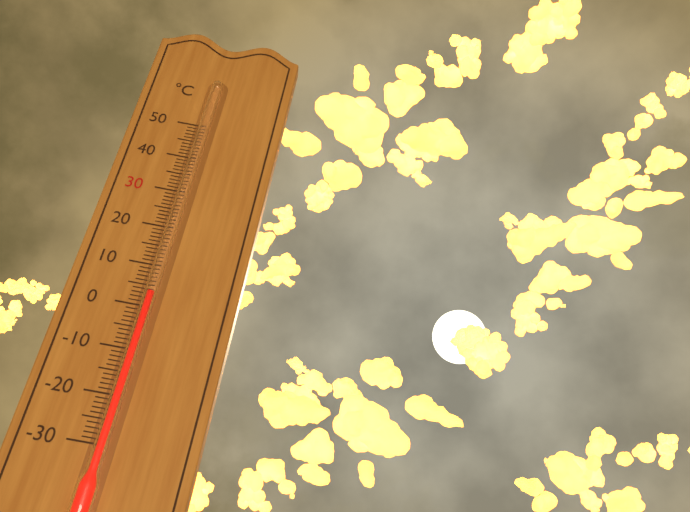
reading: 3 °C
